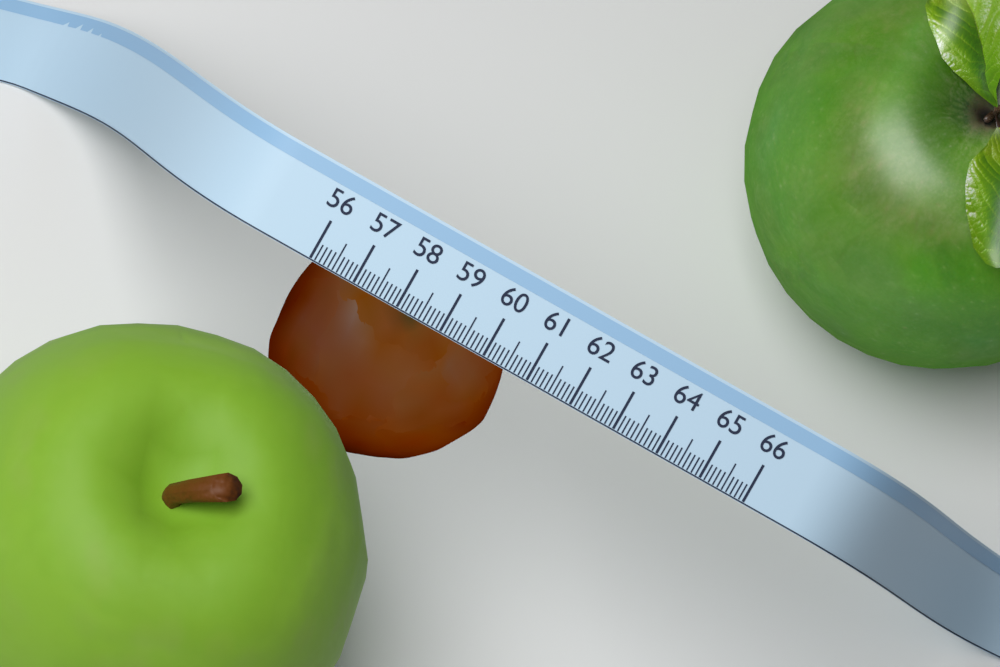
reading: 60.8 (no unit)
